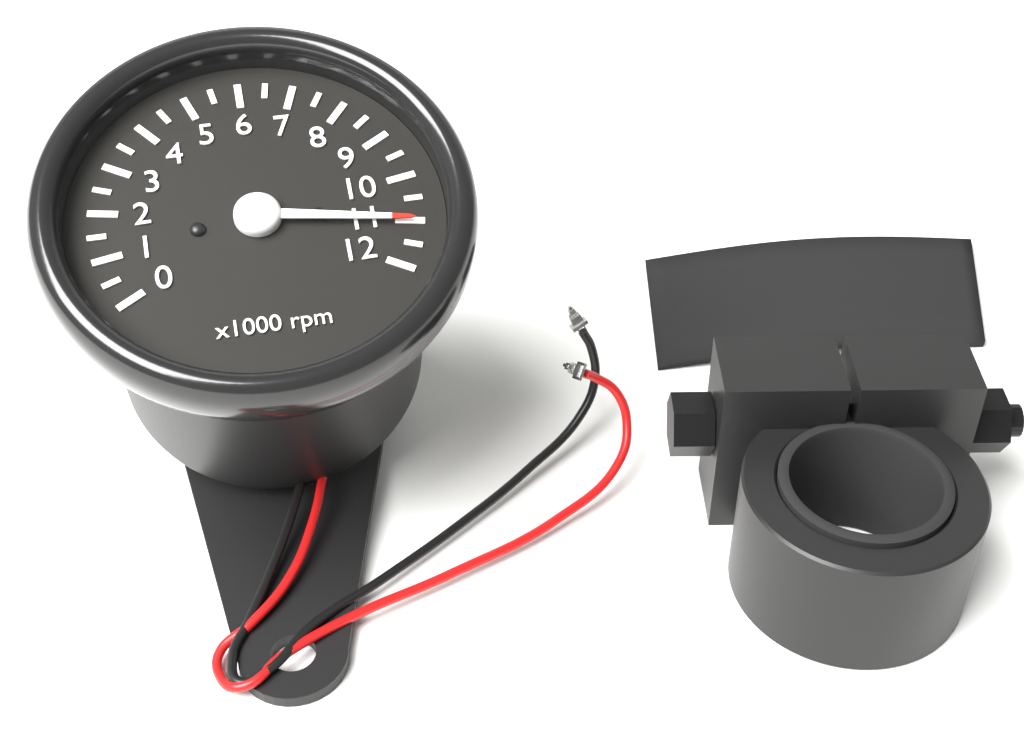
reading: 11.0 x1000 rpm
